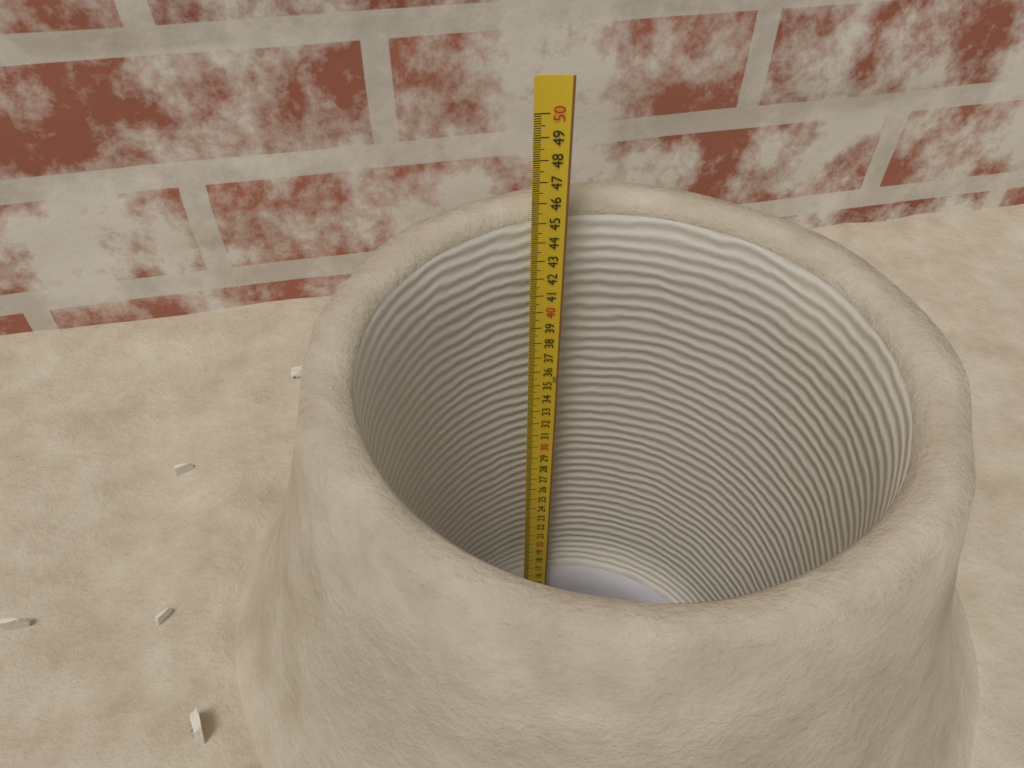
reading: 45.2 cm
